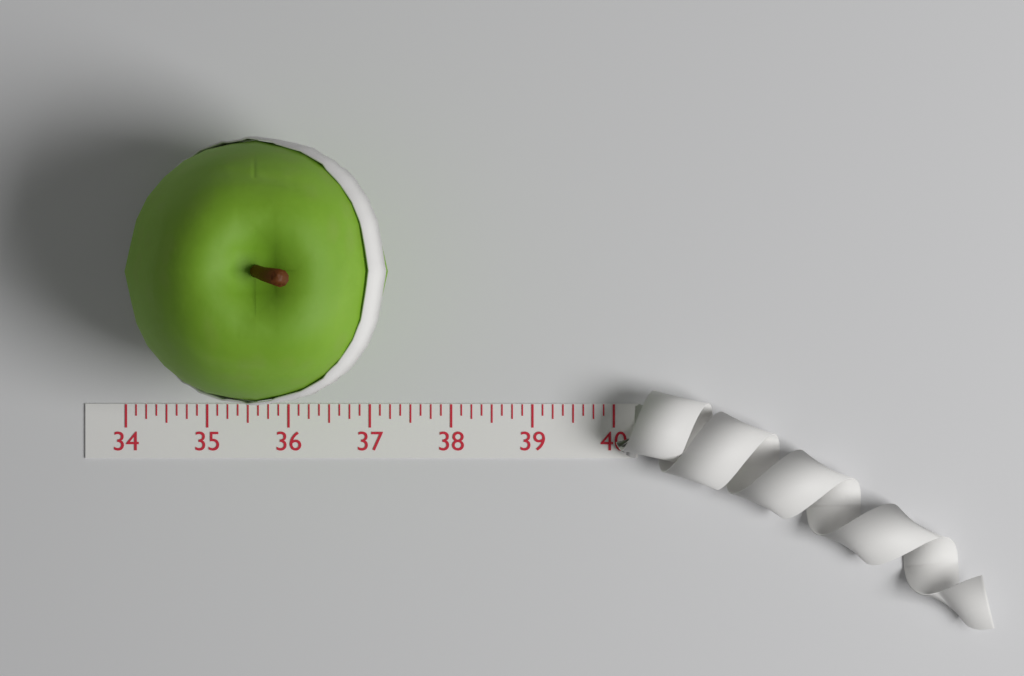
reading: 37.200 (no unit)
